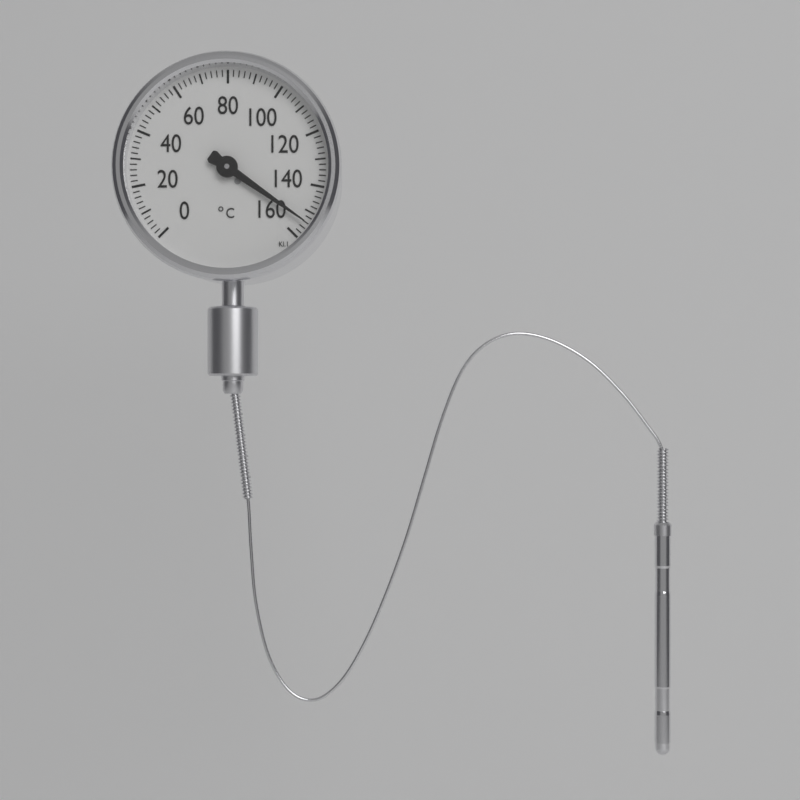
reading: 154 °C
